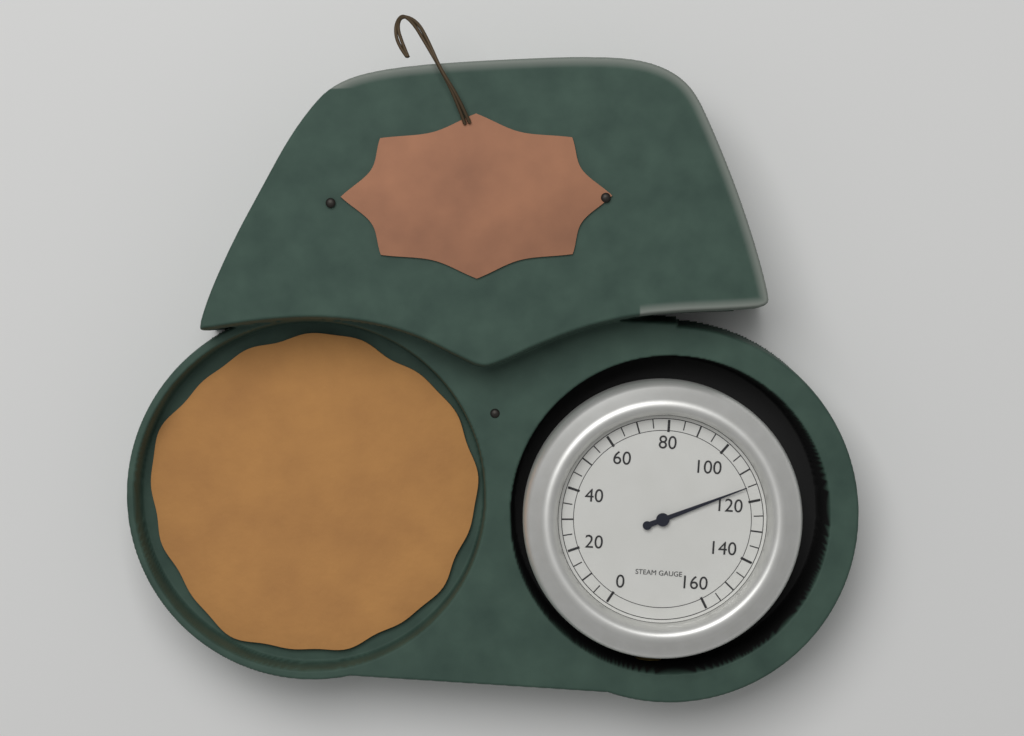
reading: 115 (no unit)
